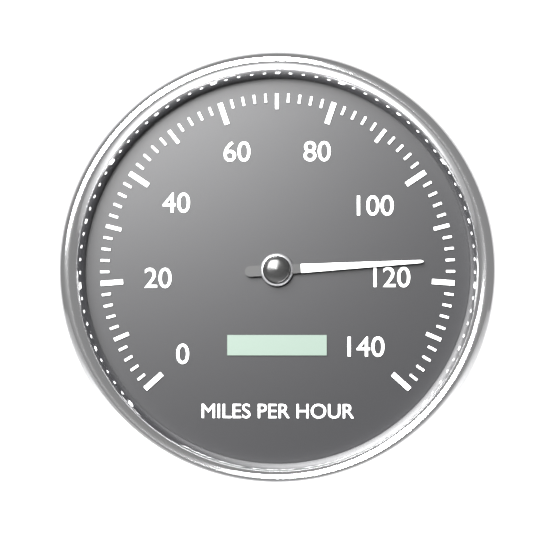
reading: 116 mph
